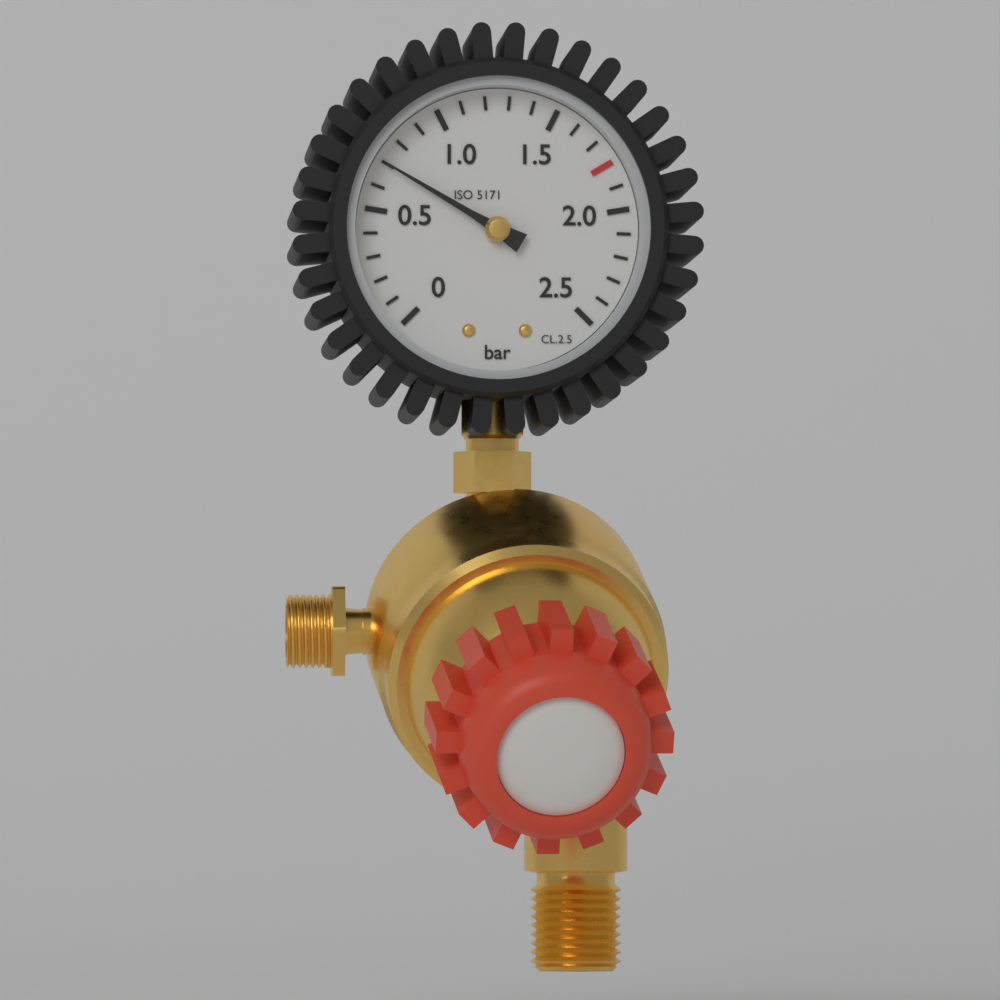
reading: 0.7 bar
